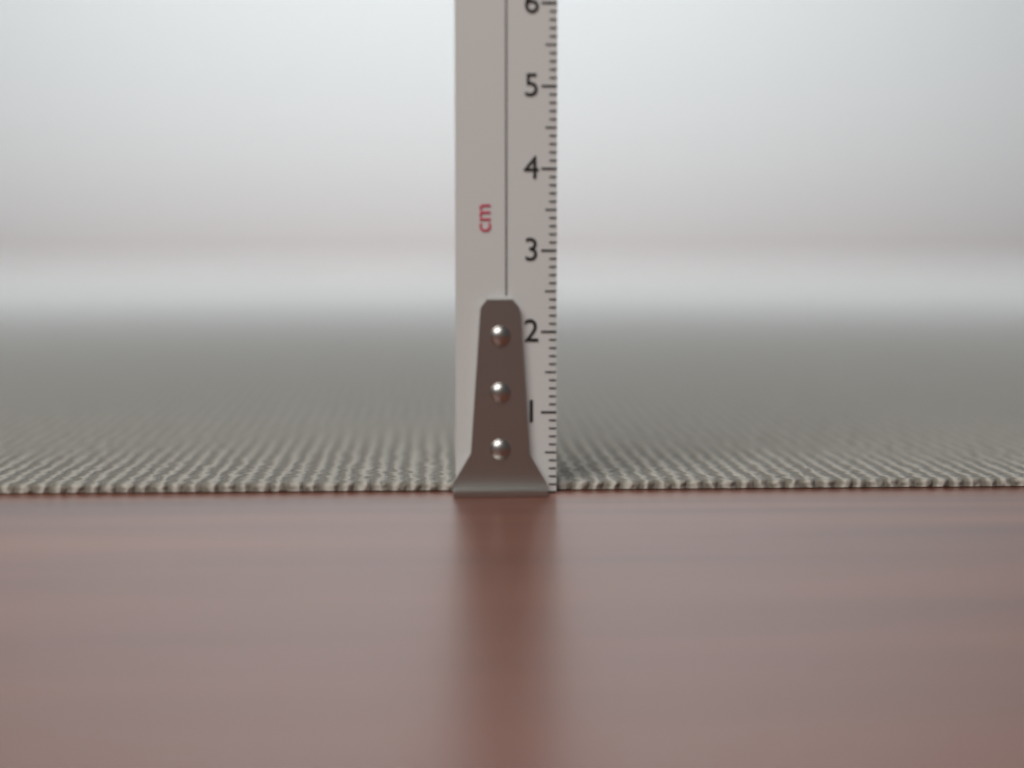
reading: 0.1 cm
